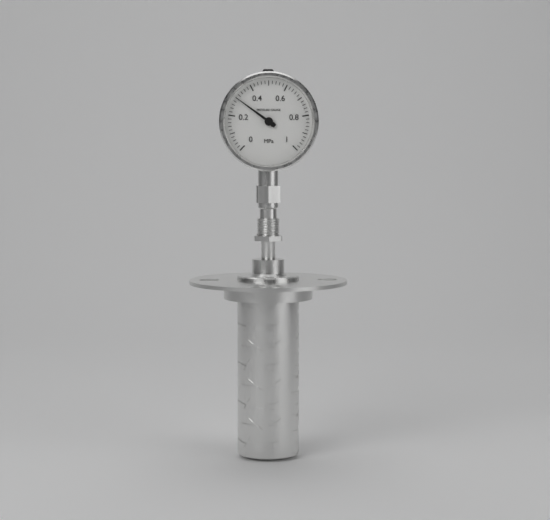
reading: 0.30 MPa
